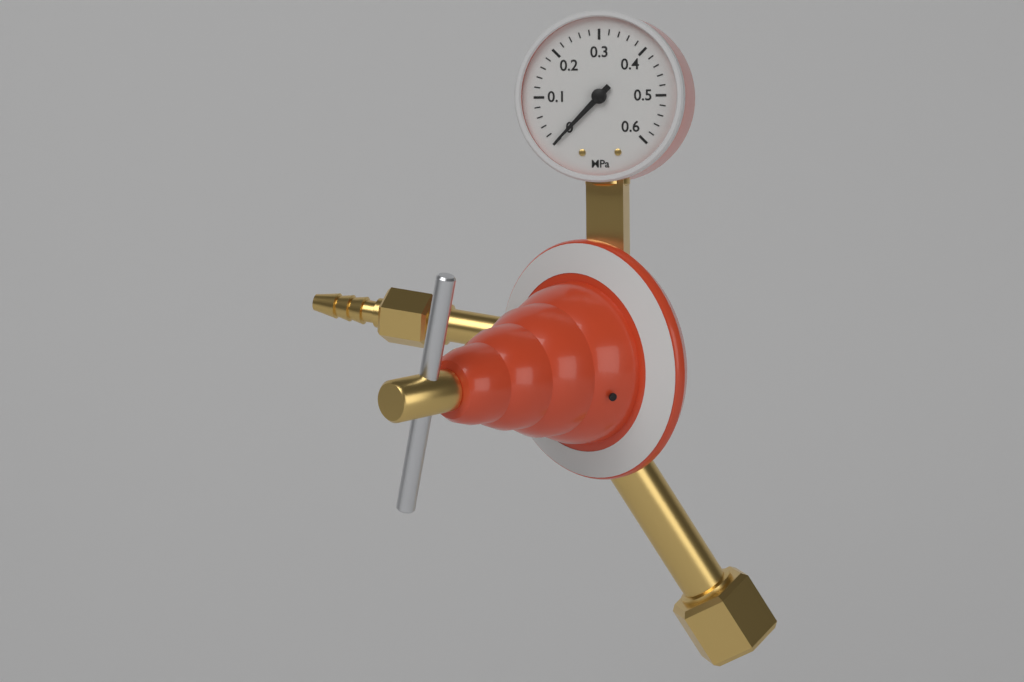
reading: 0.00 MPa
